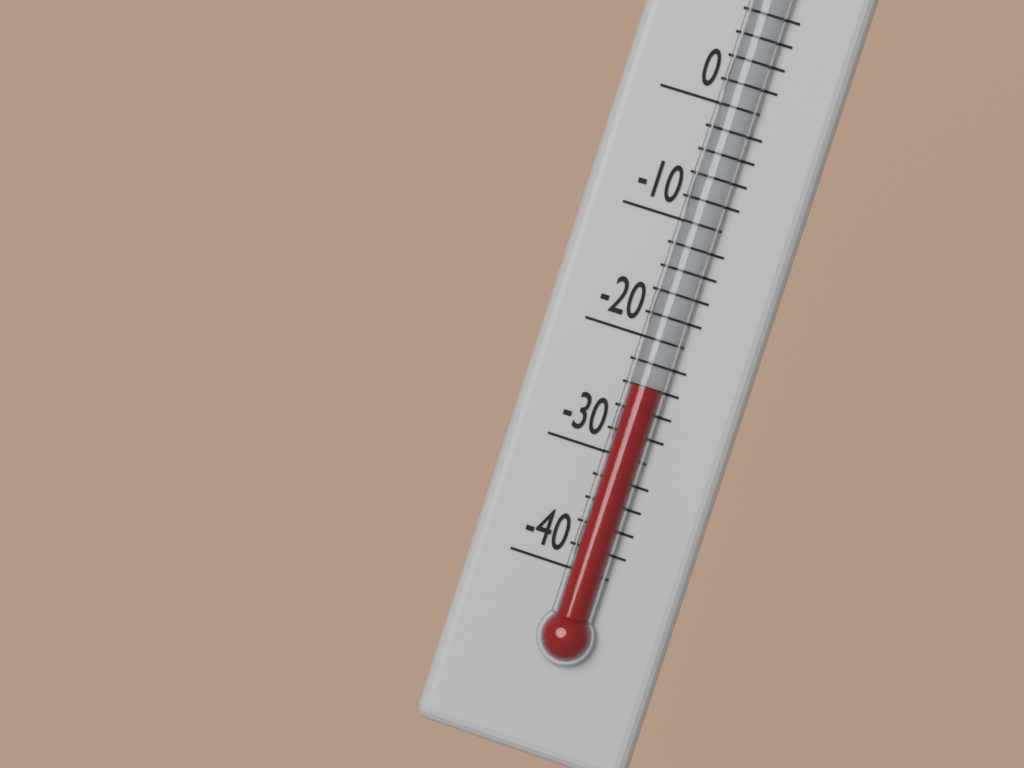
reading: -24 °F
